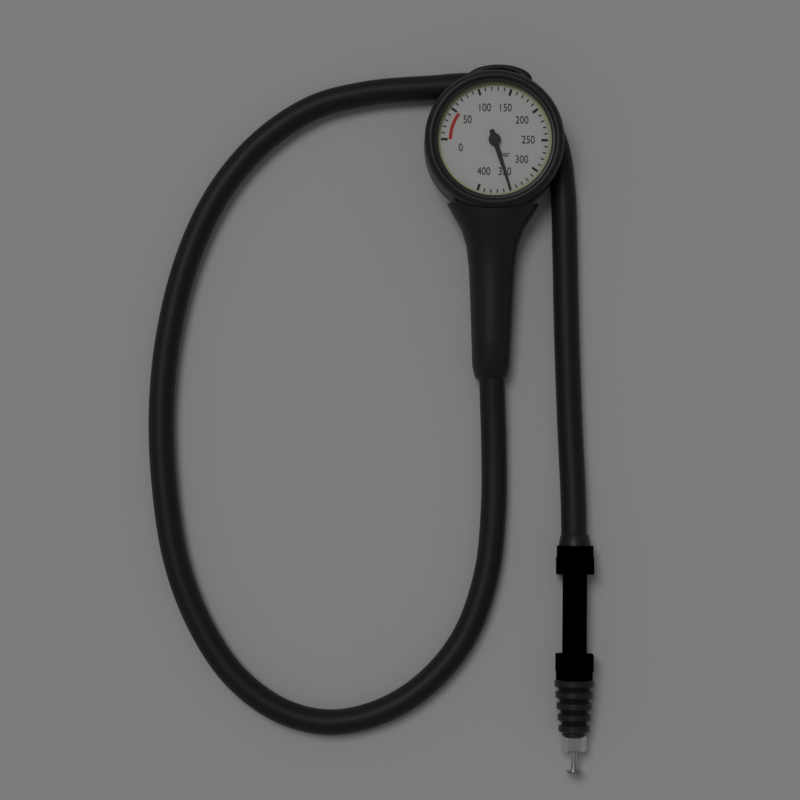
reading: 350 bar
